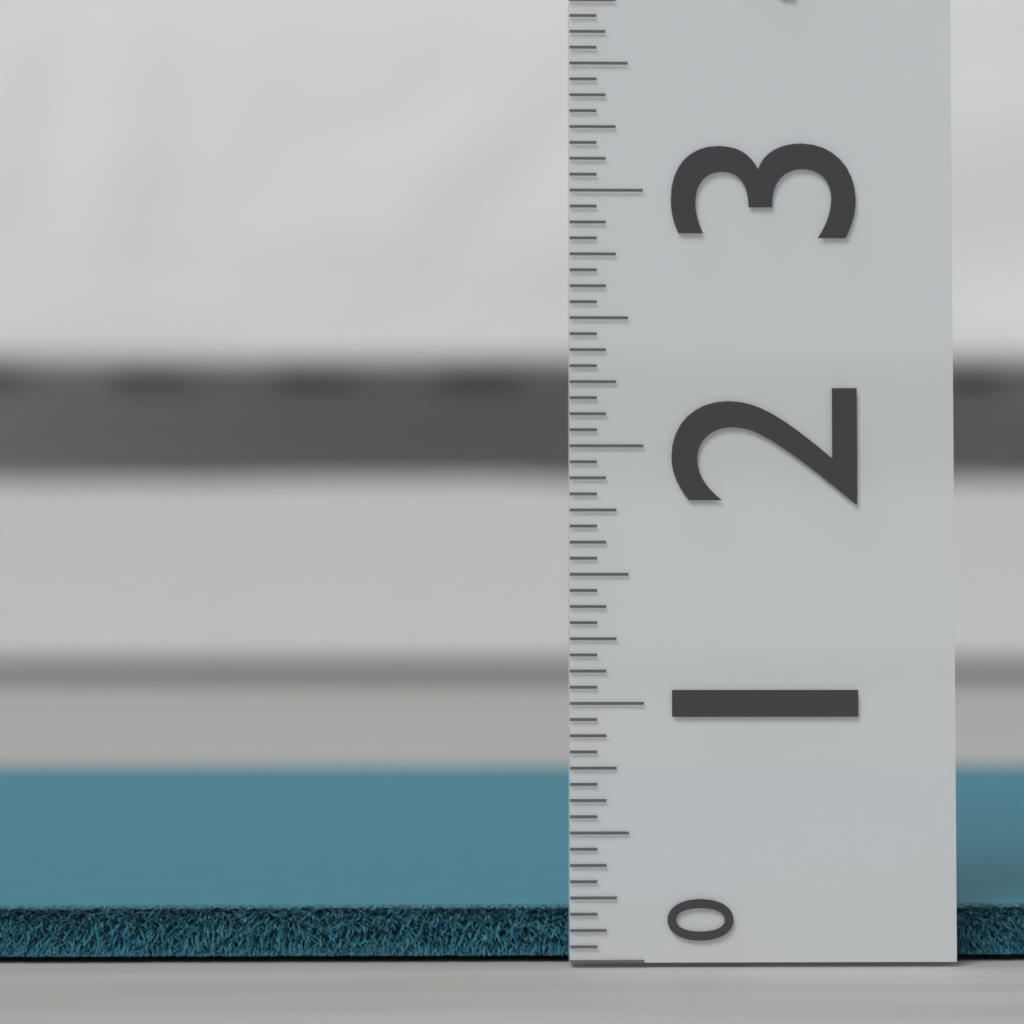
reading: 0.1875 (no unit)
